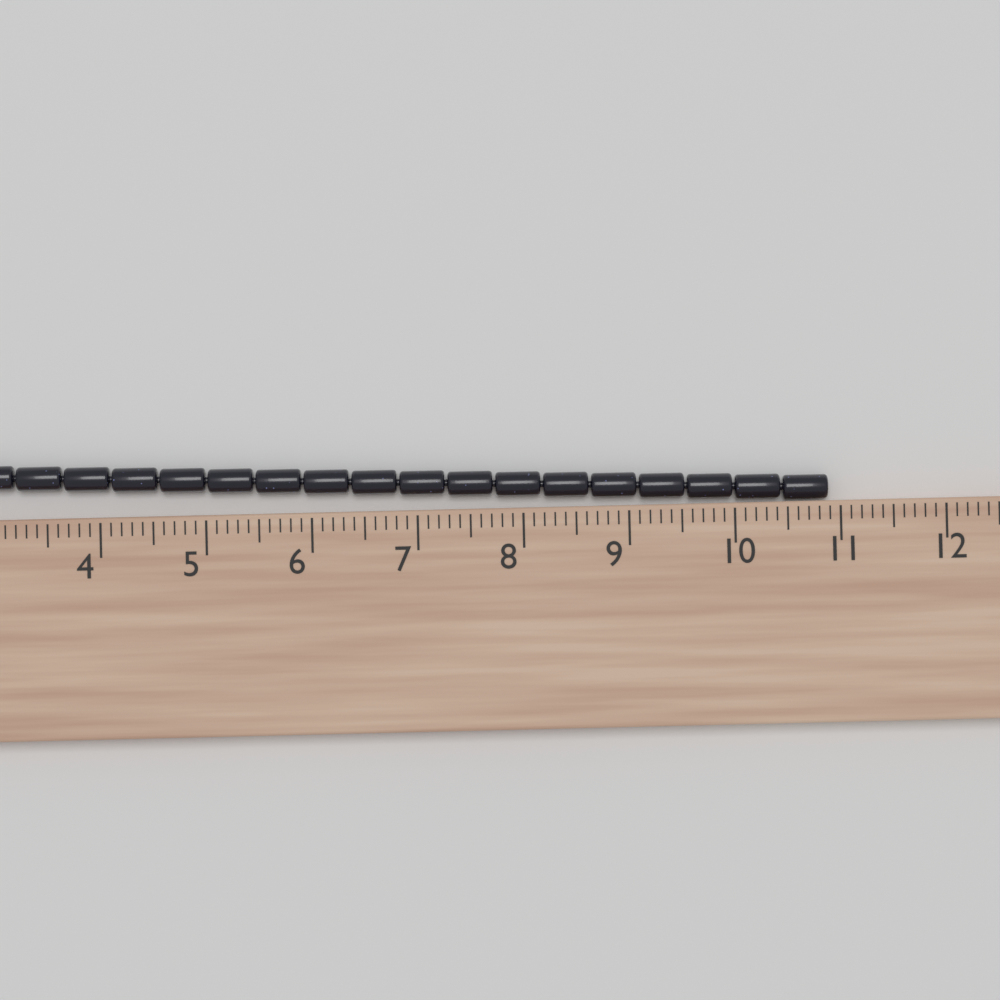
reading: 10.9 cm
